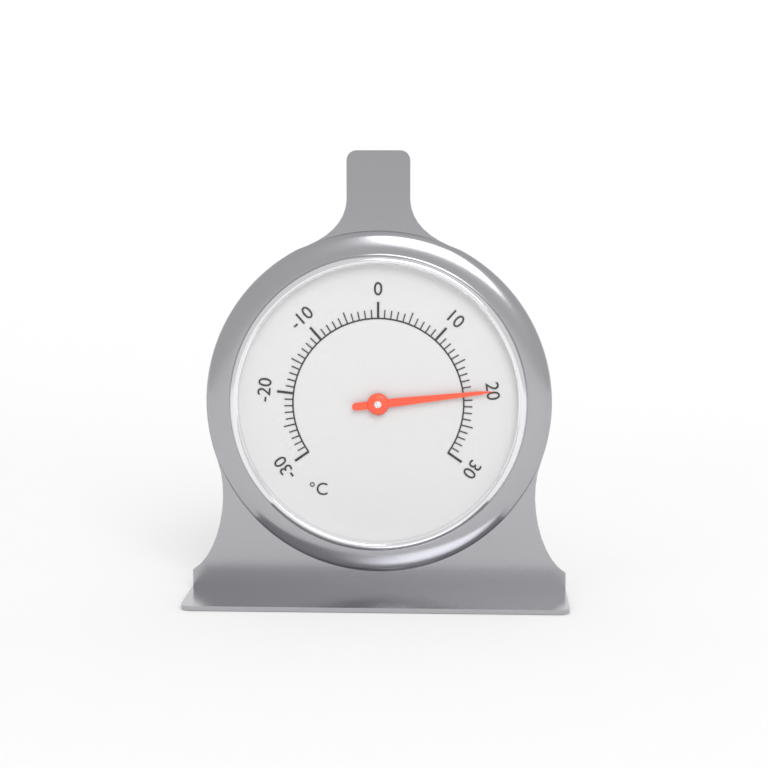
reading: 20 °C
